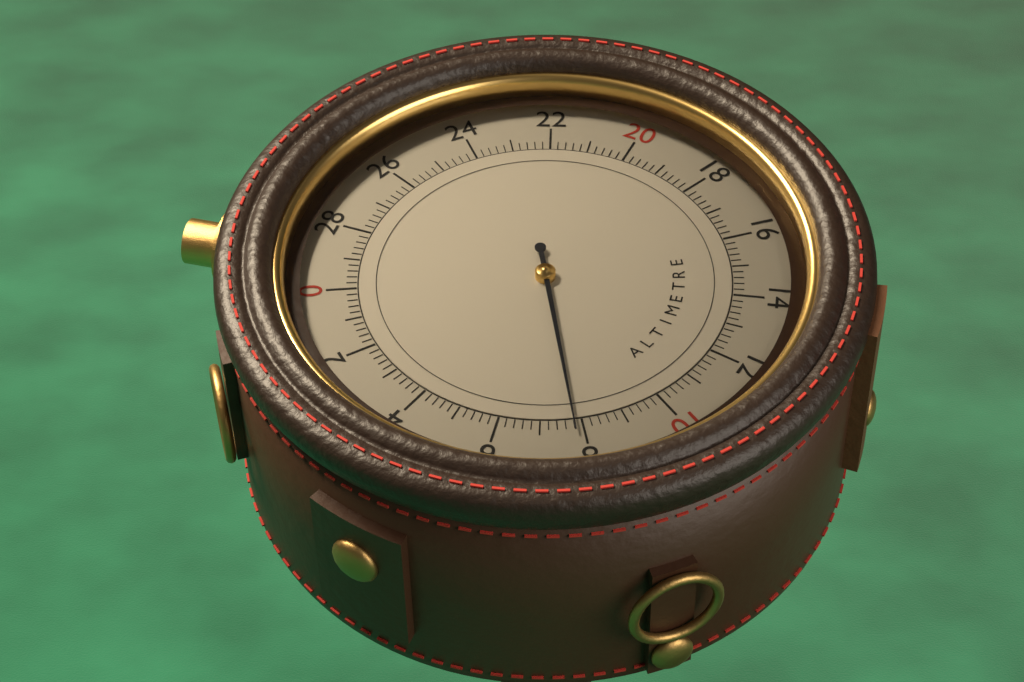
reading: 7.8 (no unit)
